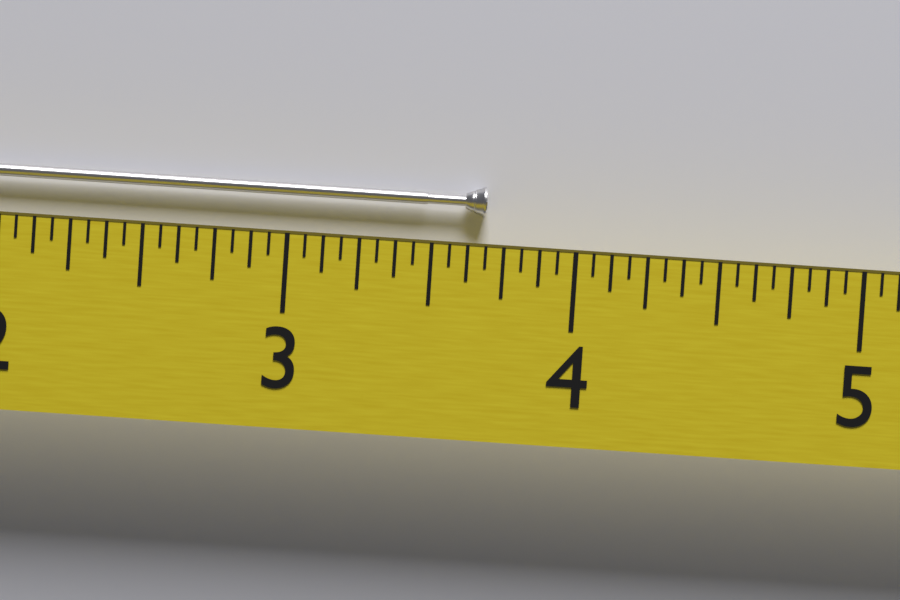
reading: 3.6875 (no unit)
